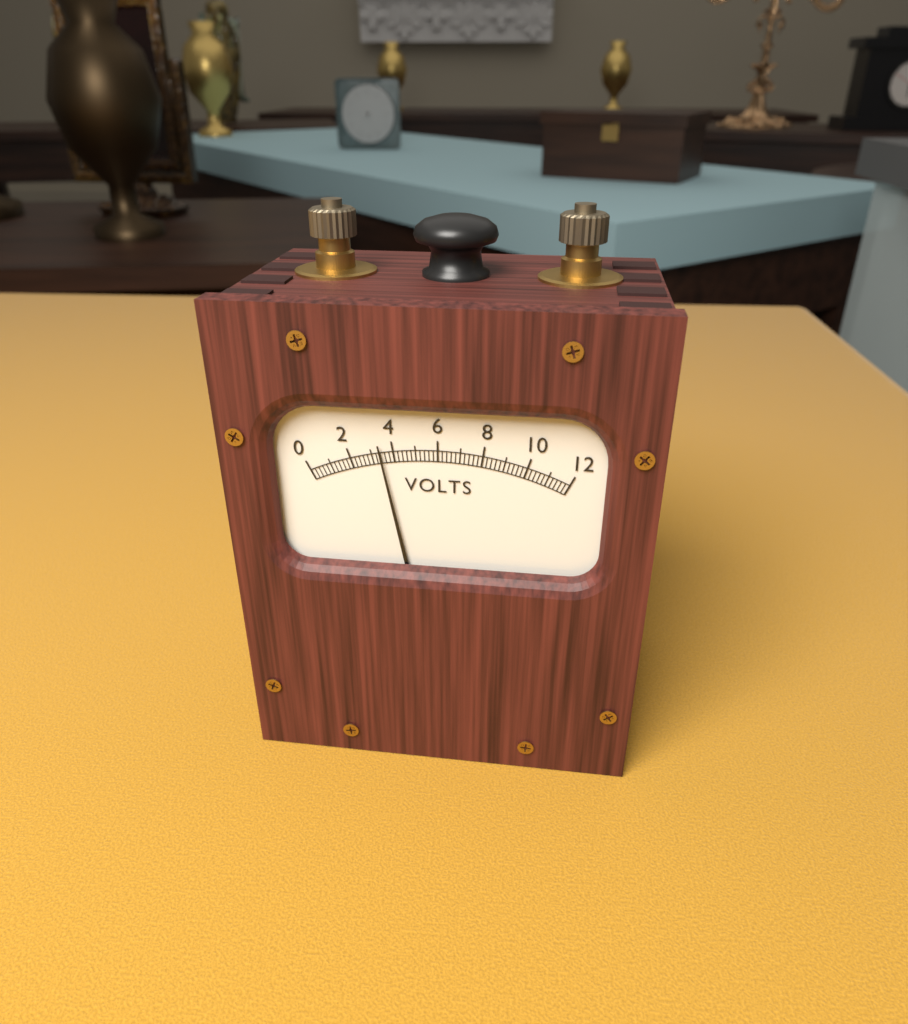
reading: 3.4 V
